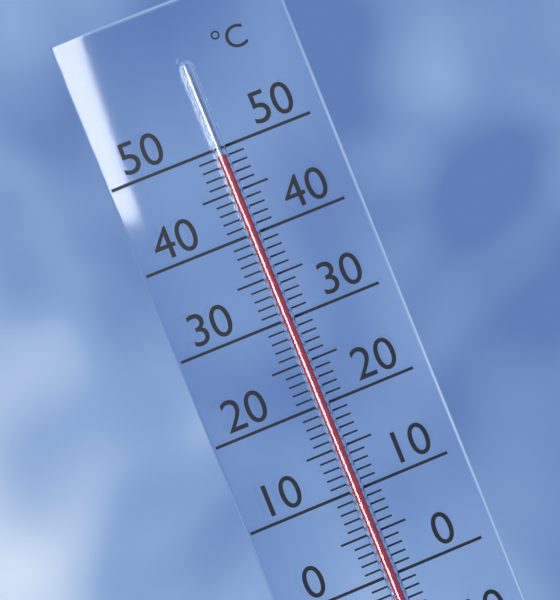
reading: 49 °C
